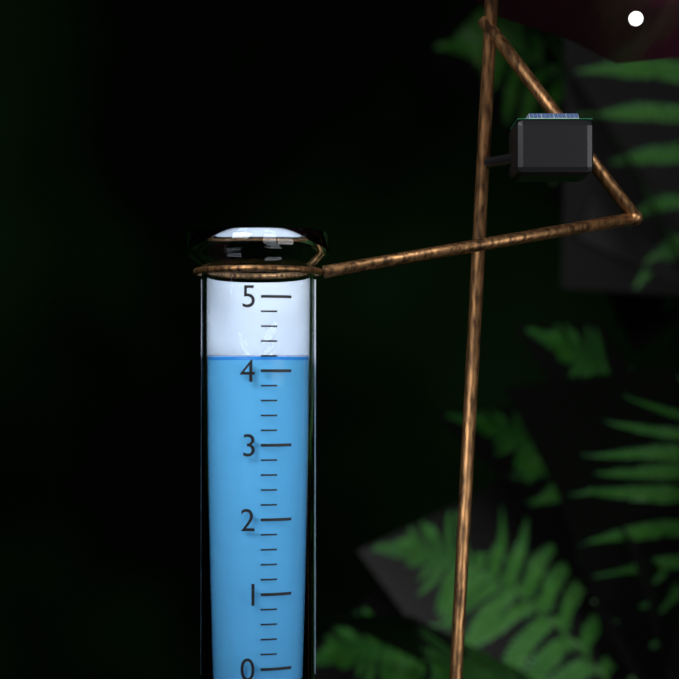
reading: 4.2 (no unit)
